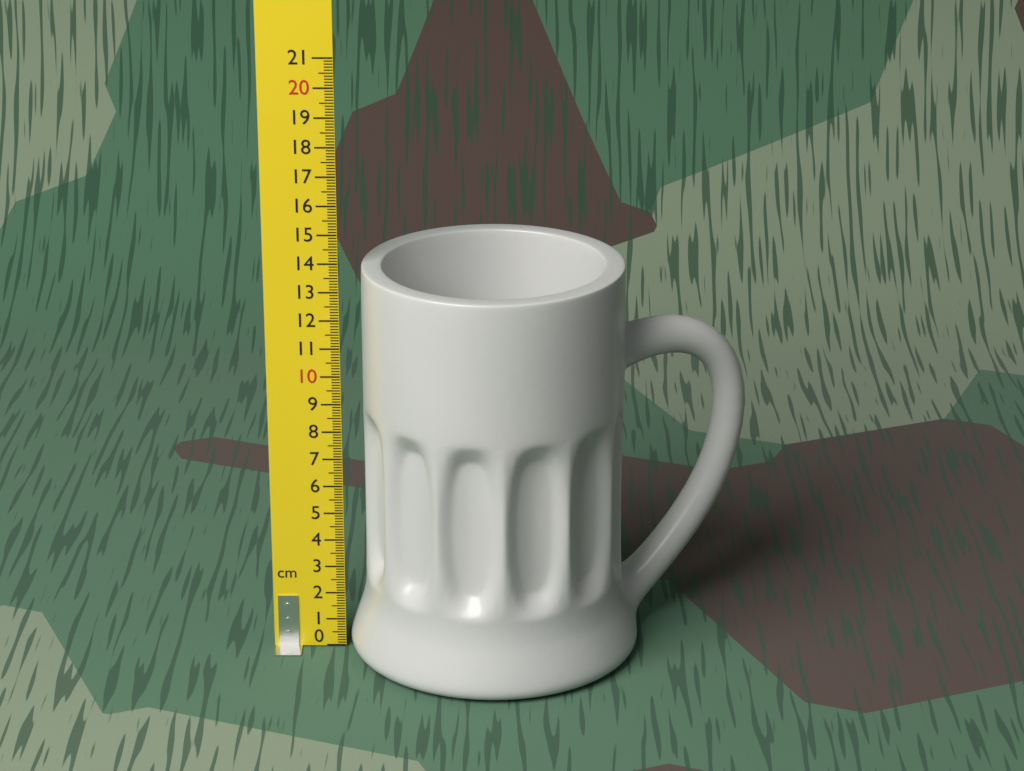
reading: 13.9 cm
